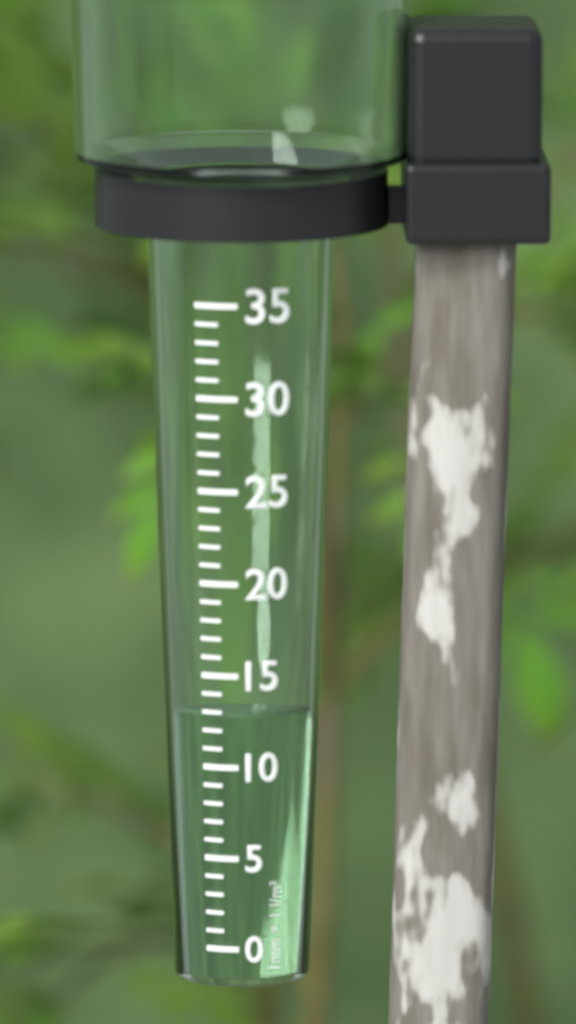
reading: 13 mm
